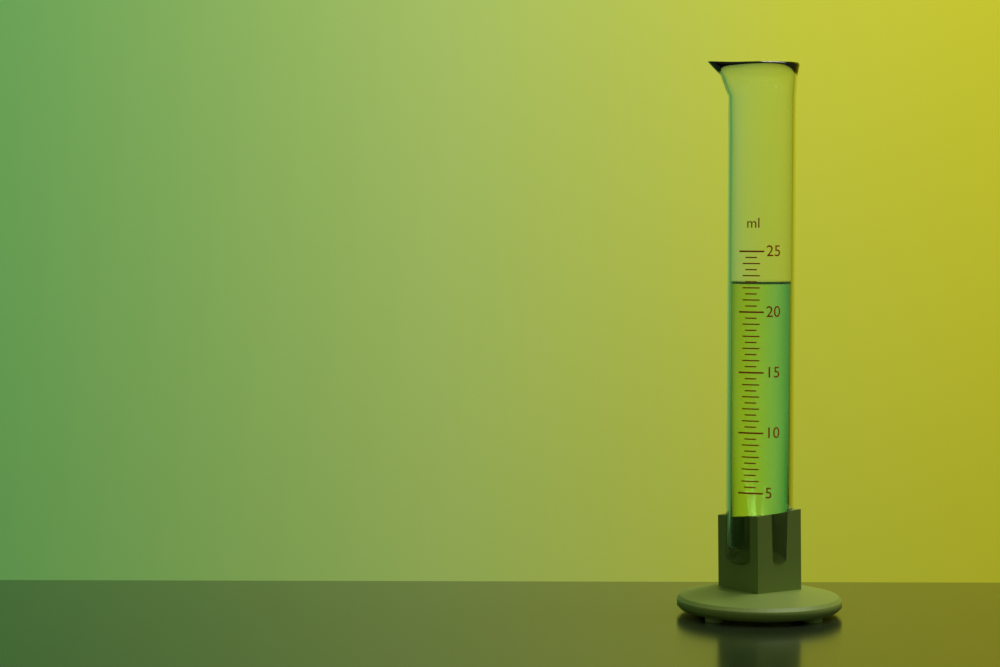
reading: 22.5 ml
